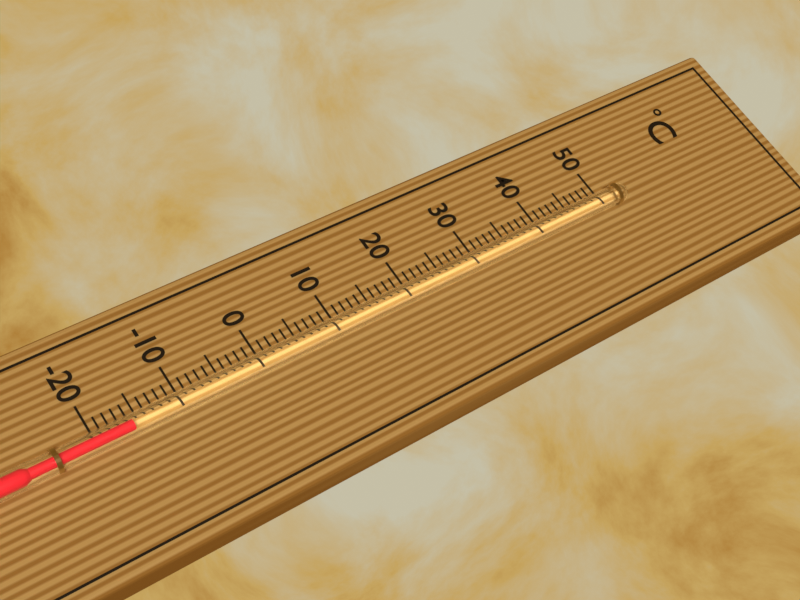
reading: -16 °C
